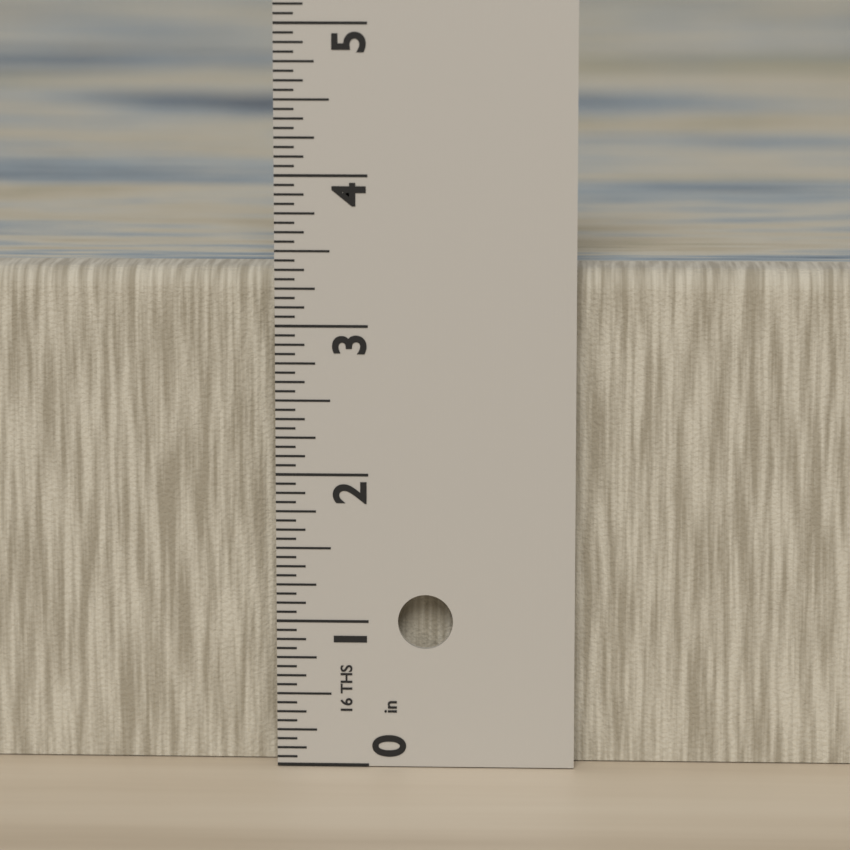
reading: 3.3750 in
